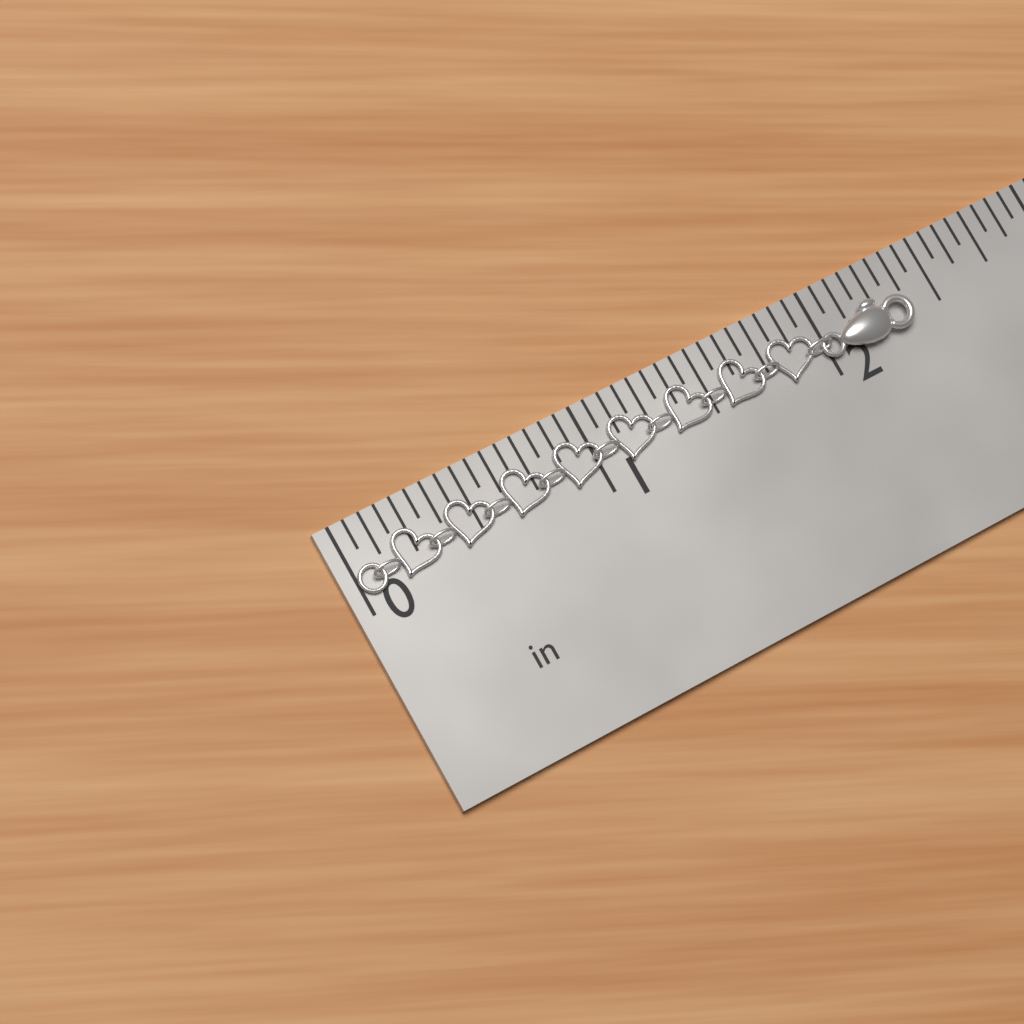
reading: 2.3750 in
